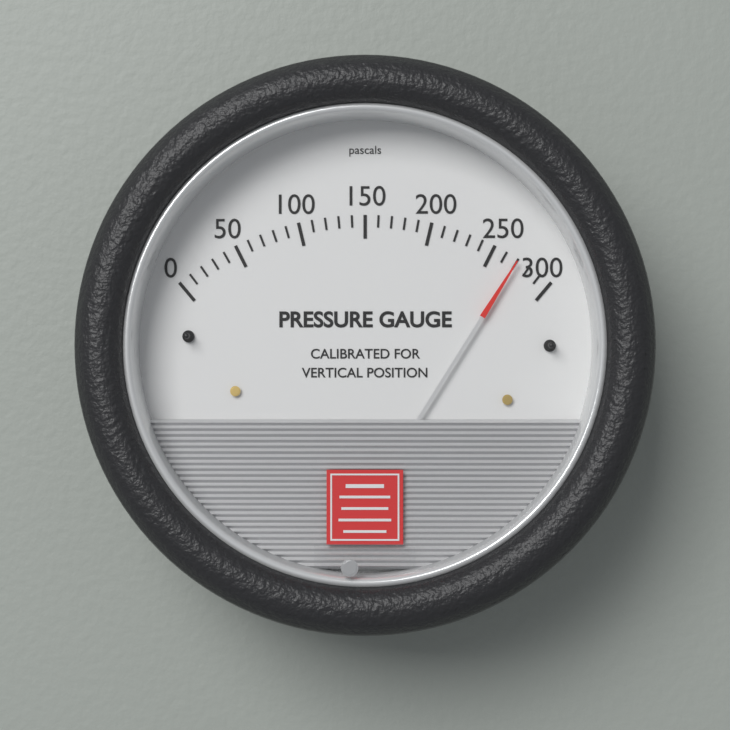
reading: 270 Pa
